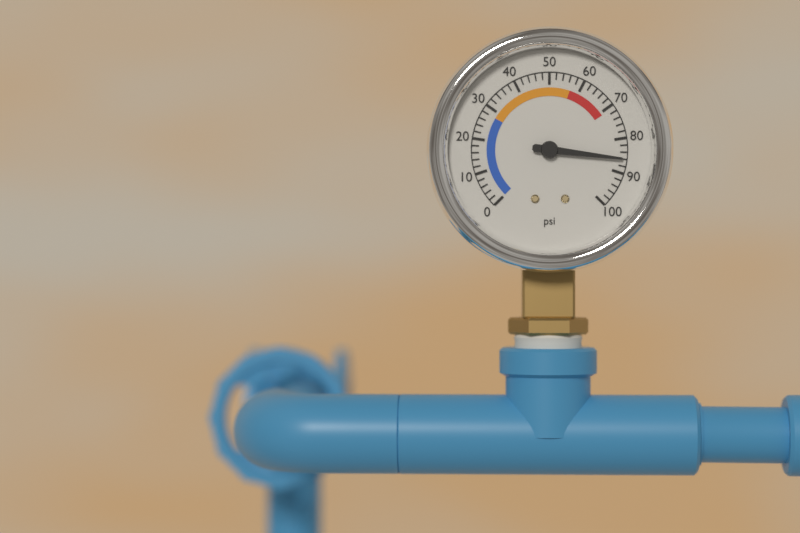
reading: 86 psi
